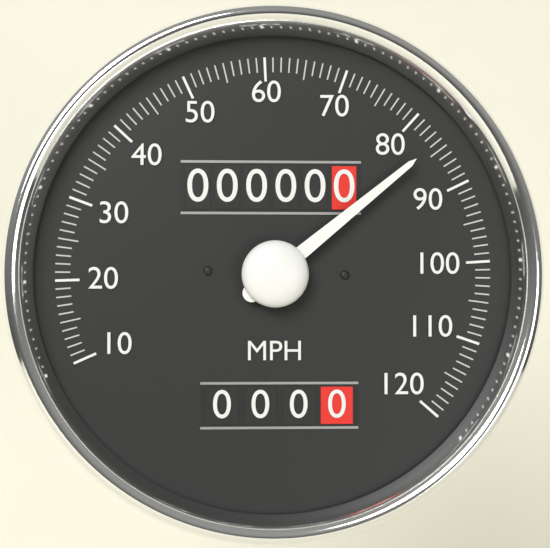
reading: 84 MPH
